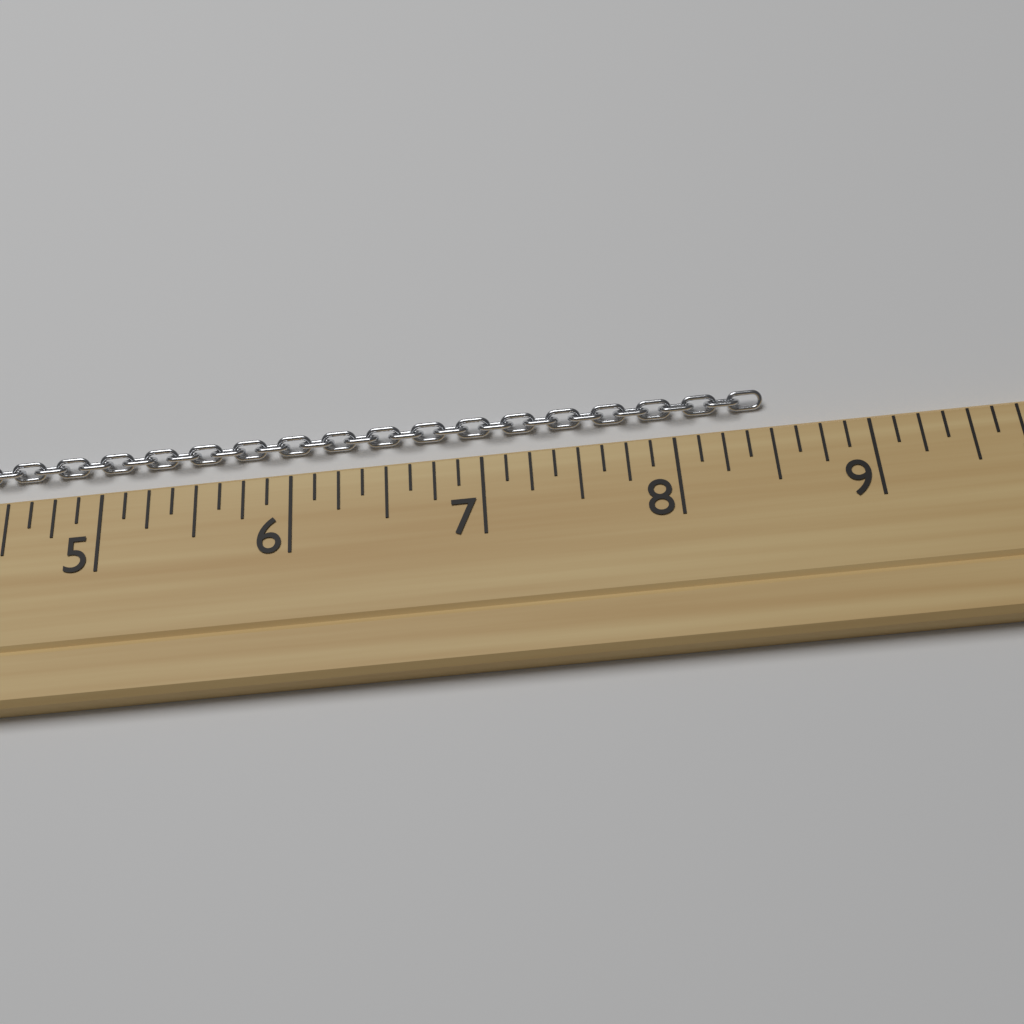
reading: 8.500 (no unit)
